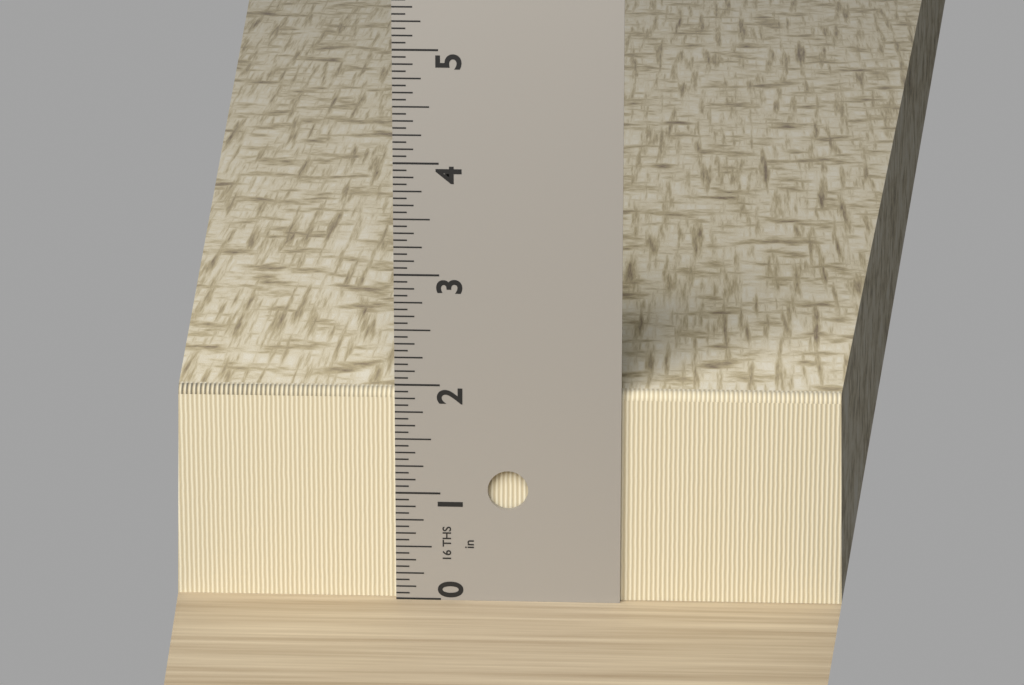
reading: 1.9375 in
